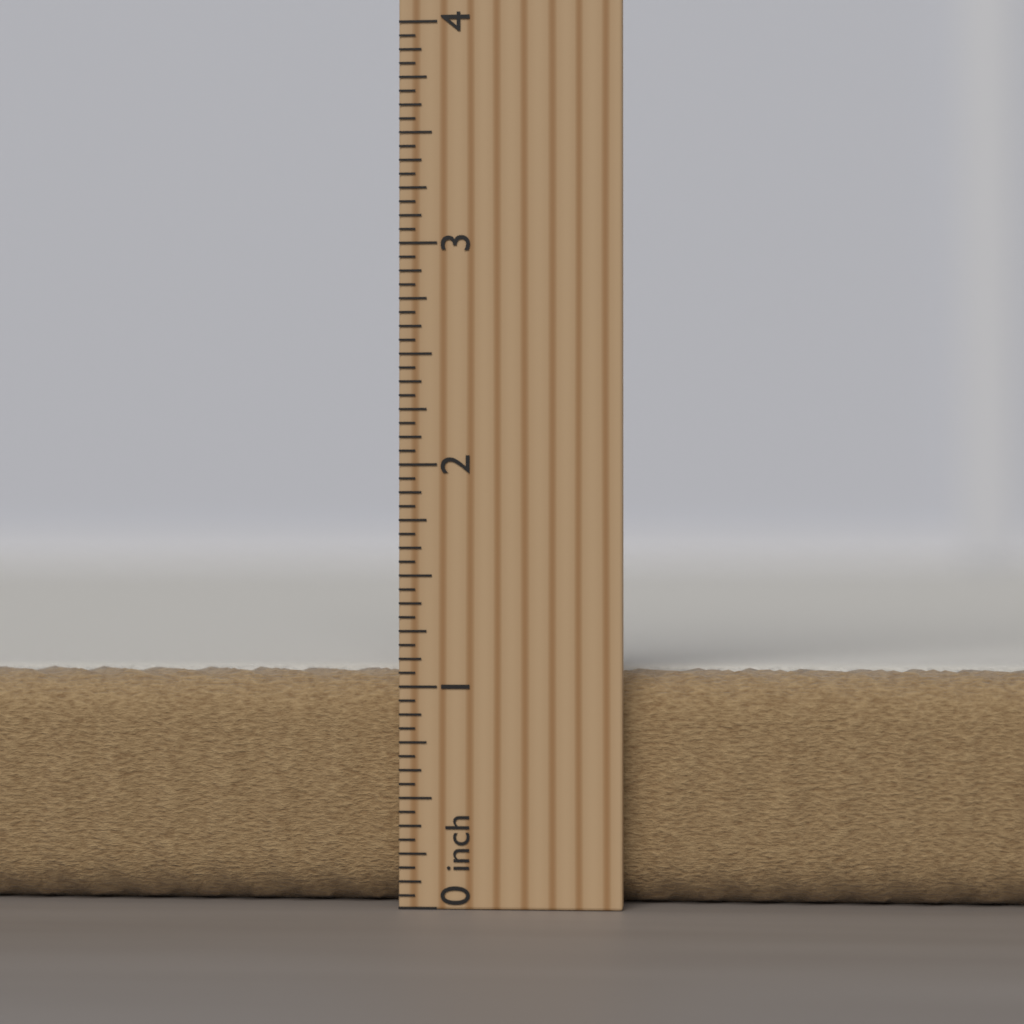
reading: 1.0625 inch
